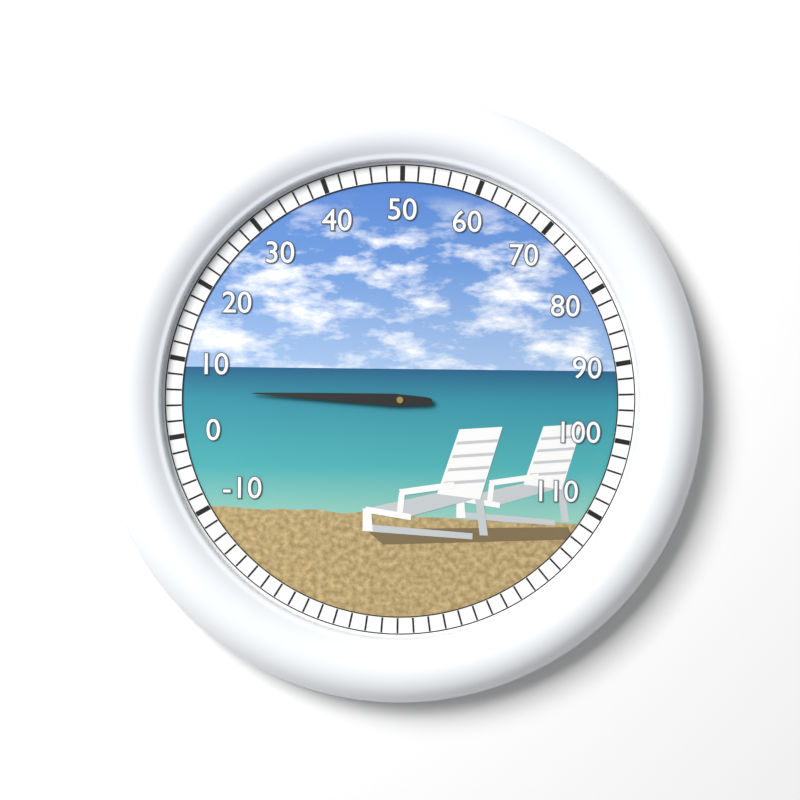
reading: 6 (no unit)
